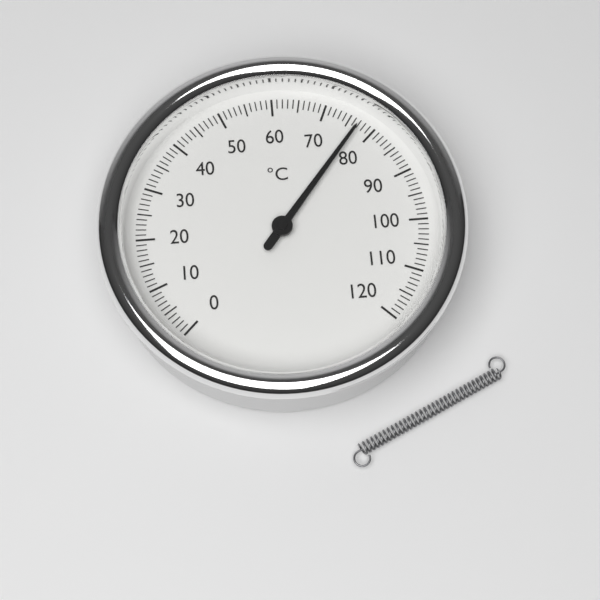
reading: 77 °C
